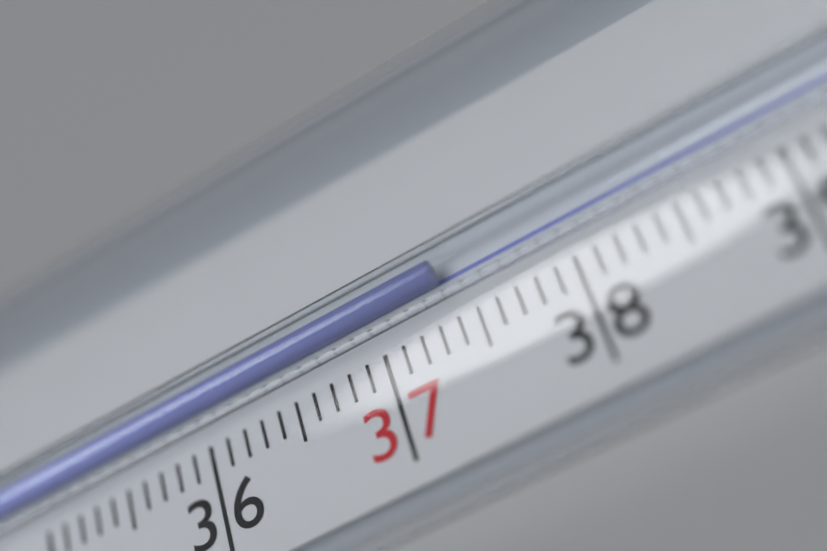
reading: 37.4 °C
